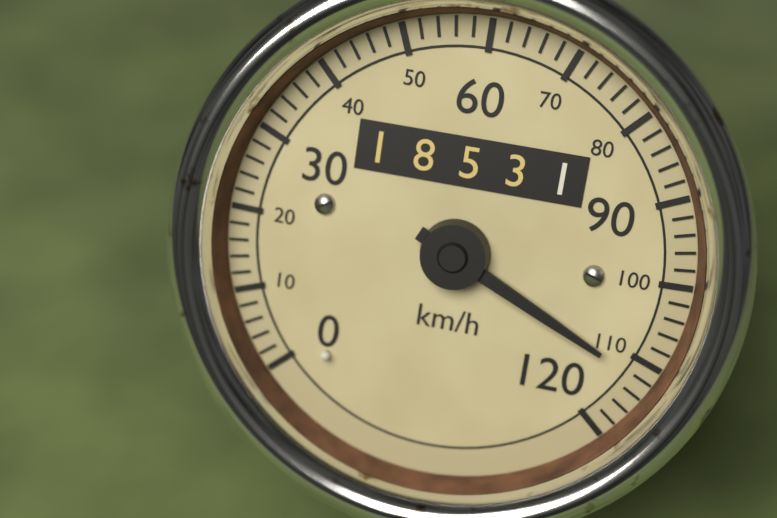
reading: 112 km/h
